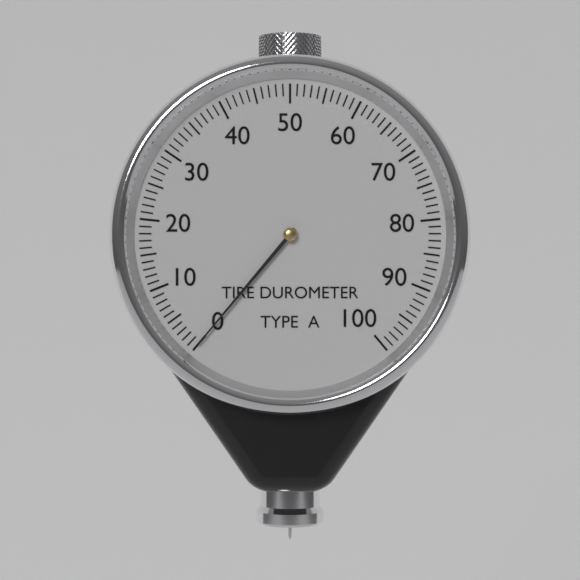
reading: 0 (no unit)
